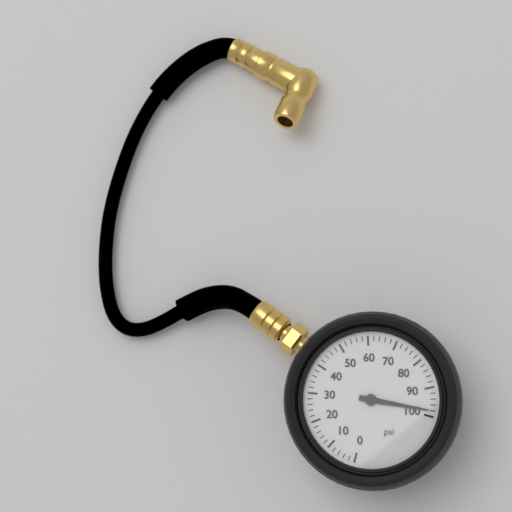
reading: 98 psi
